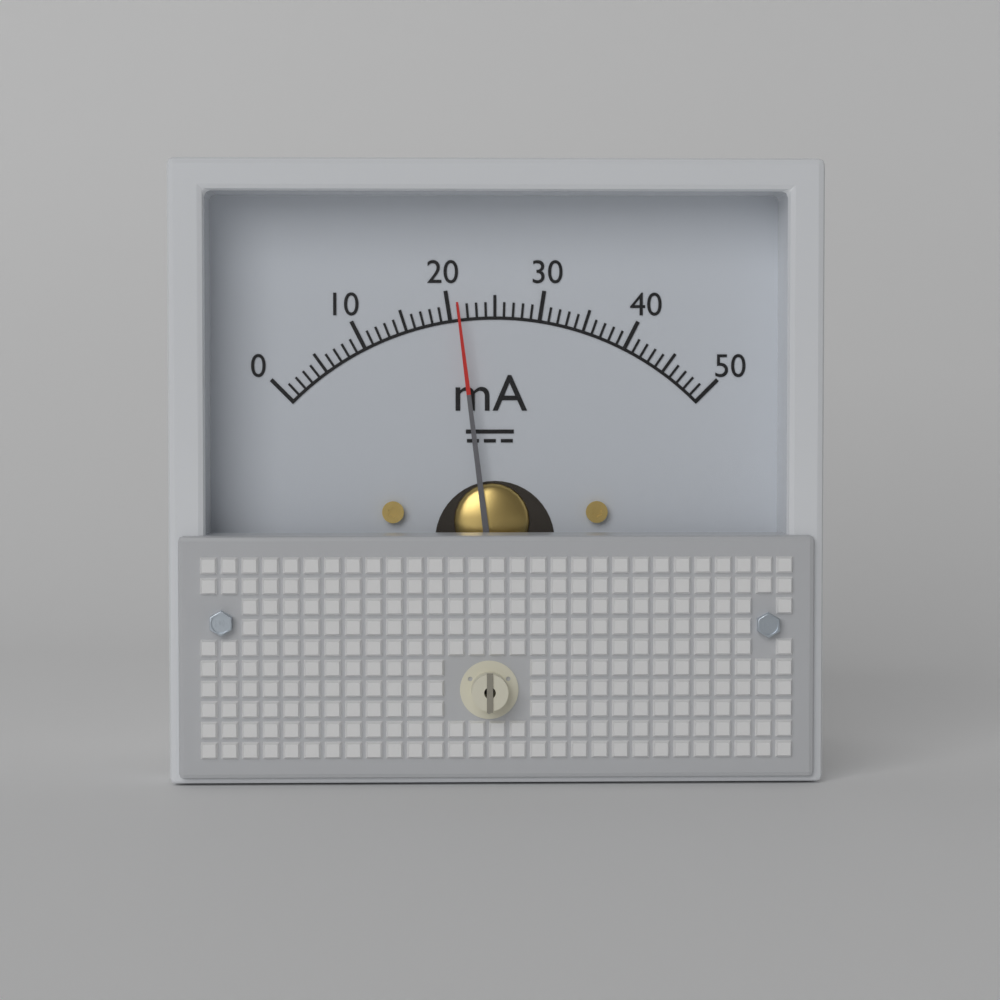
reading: 21 mA
